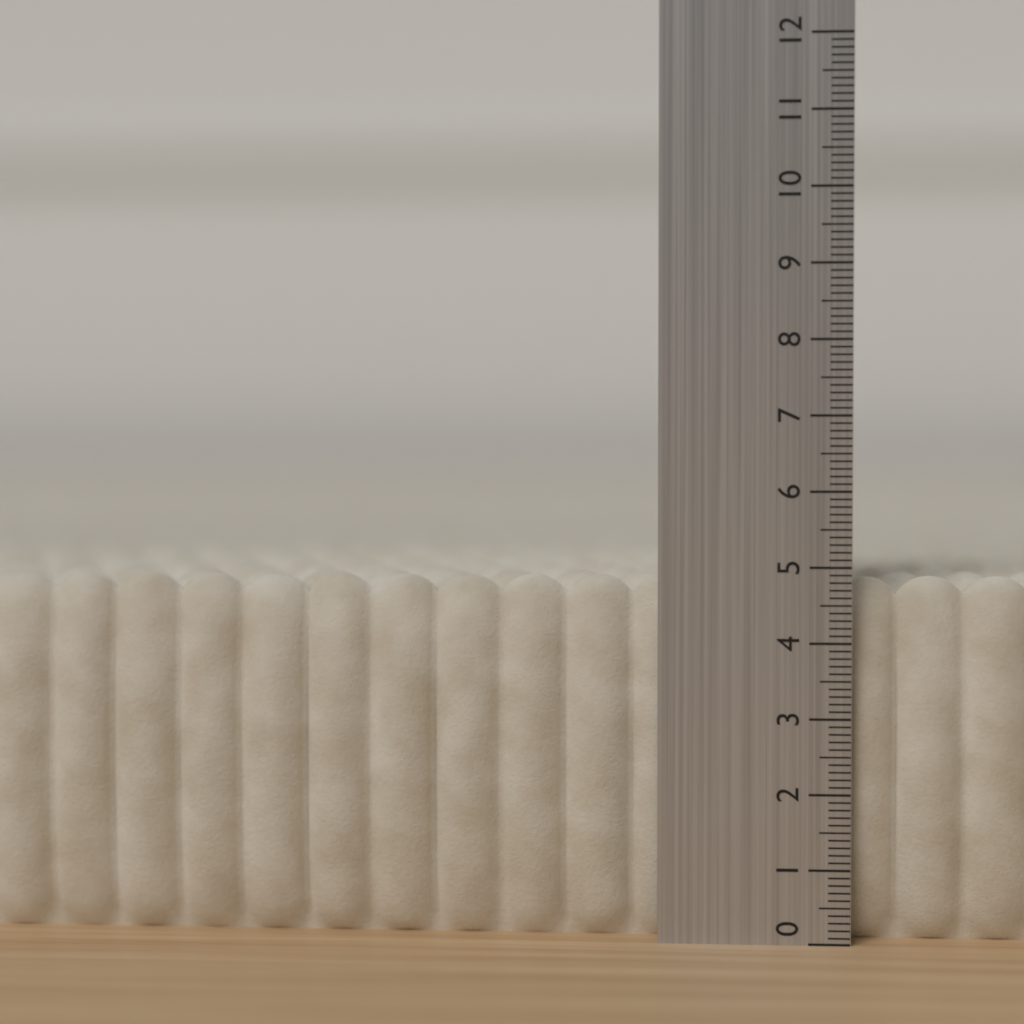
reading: 4.9 (no unit)
